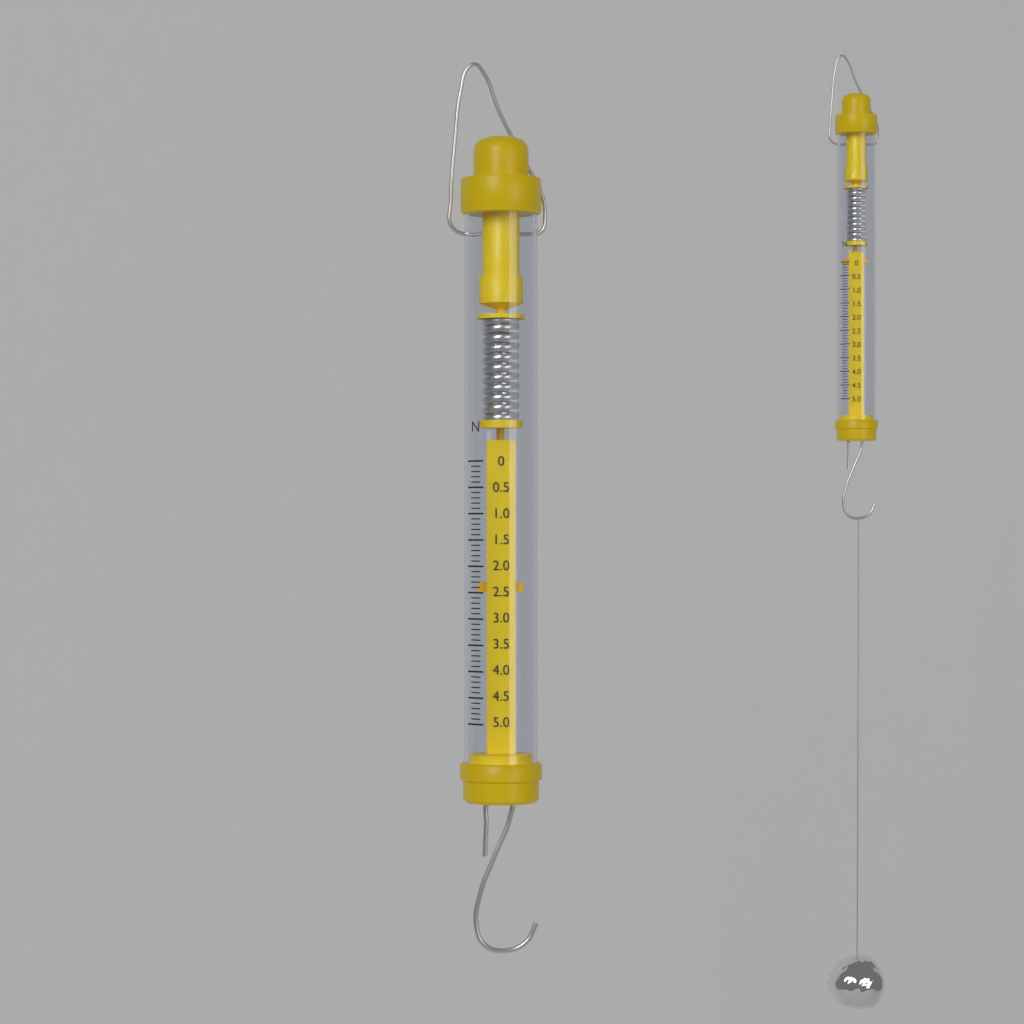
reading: 2.5 N
